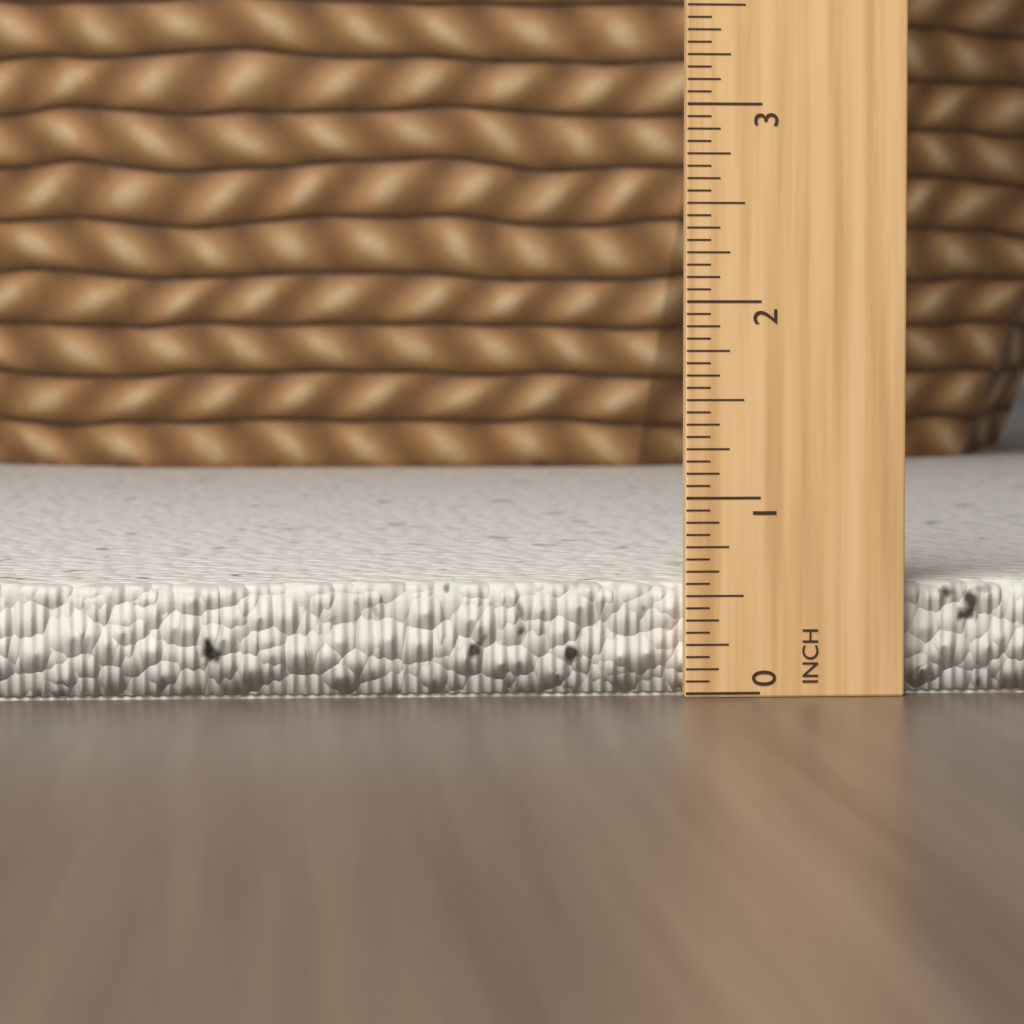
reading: 0.5625 in
